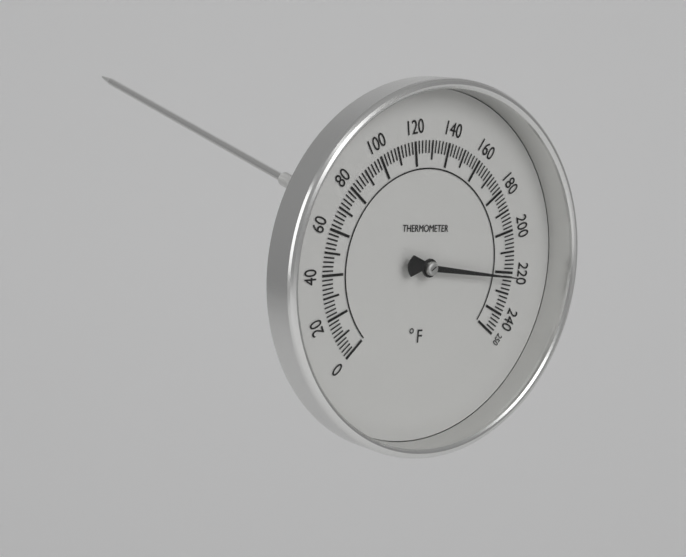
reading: 222 °F
